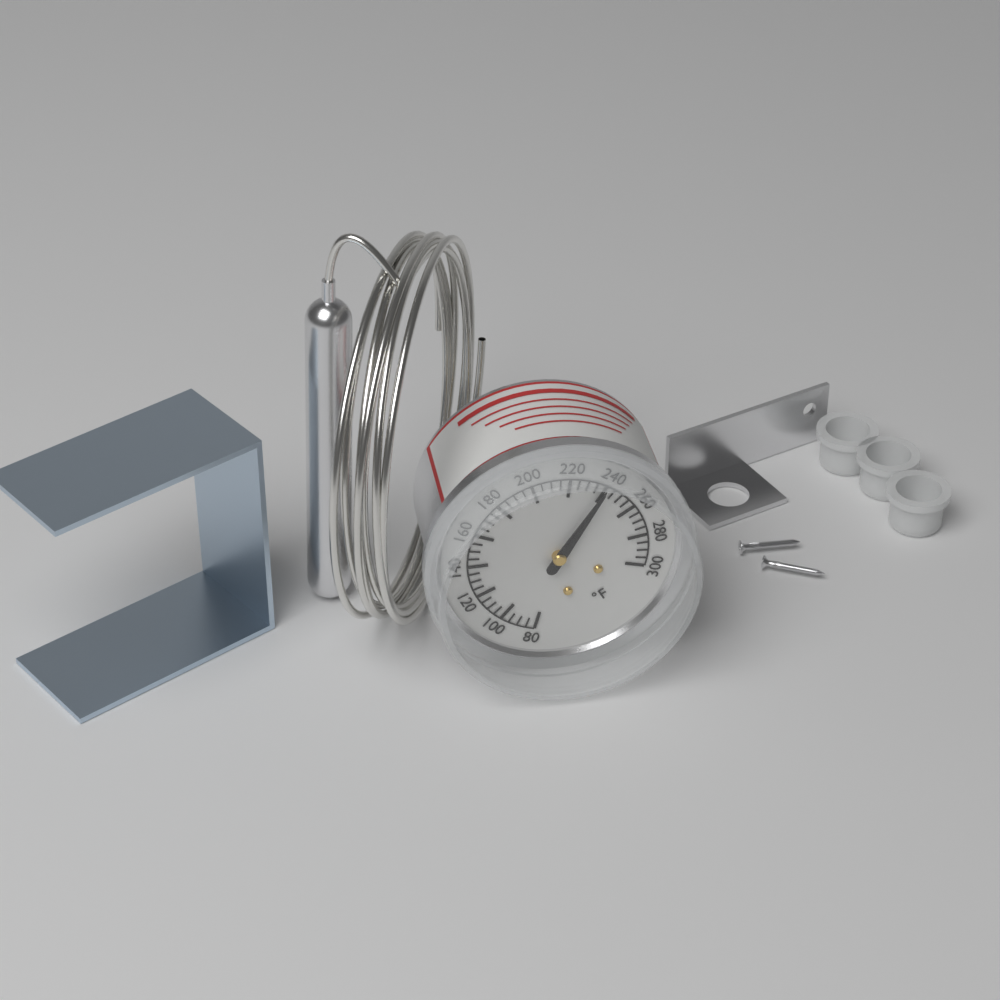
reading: 240 °F
